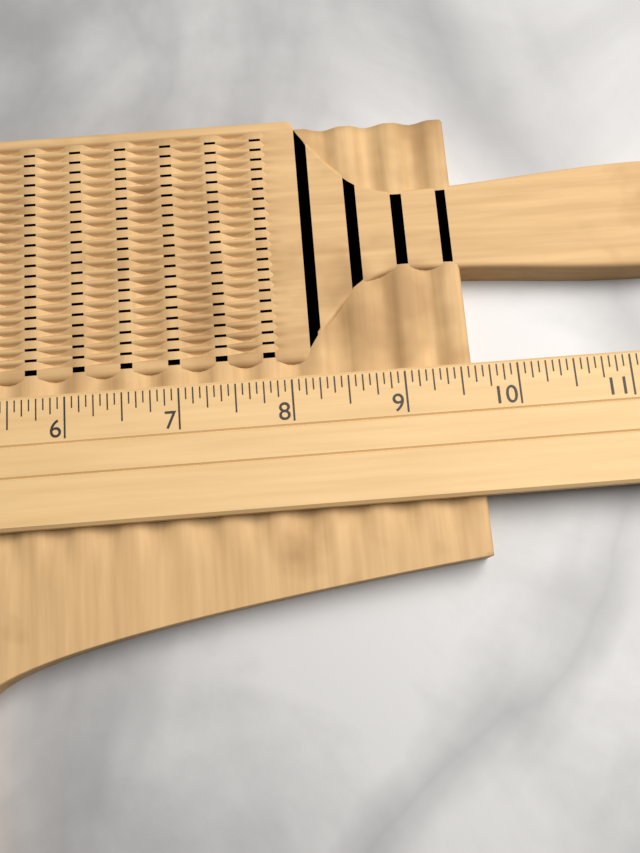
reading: 9.6250 (no unit)
